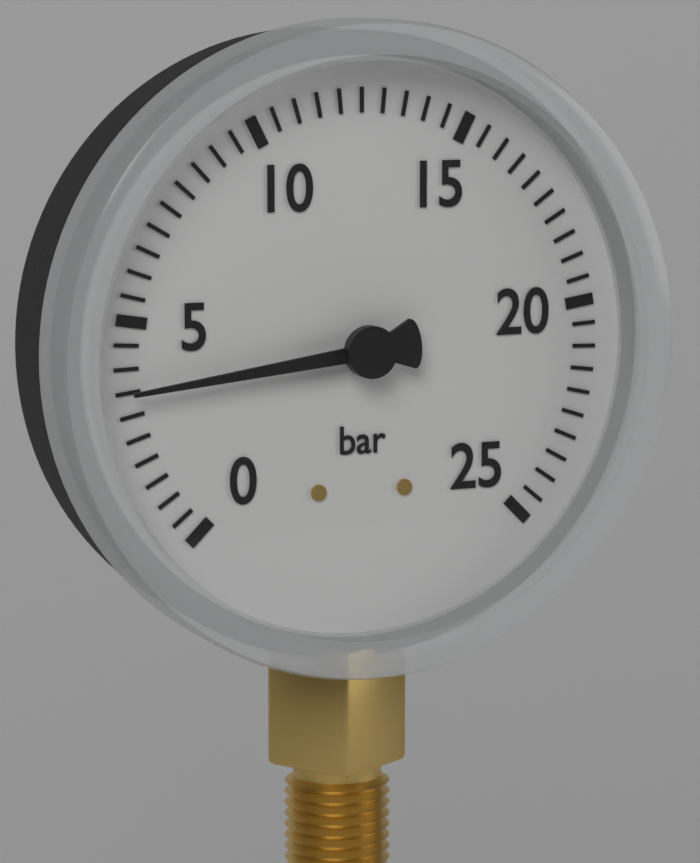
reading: 3.5 bar
